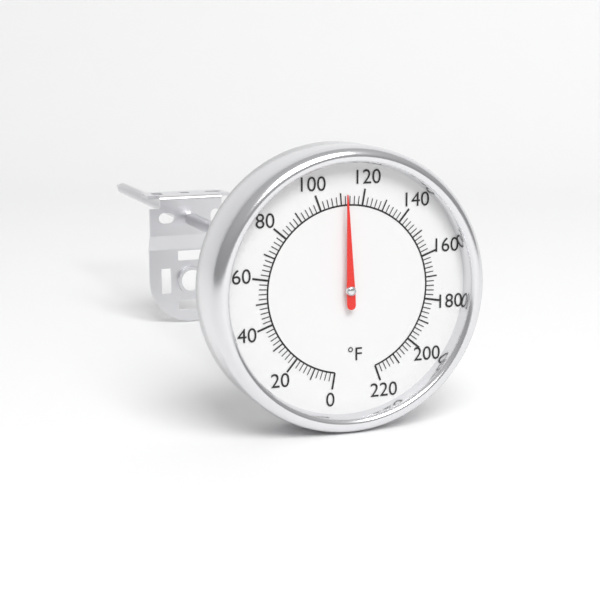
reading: 112 °F
